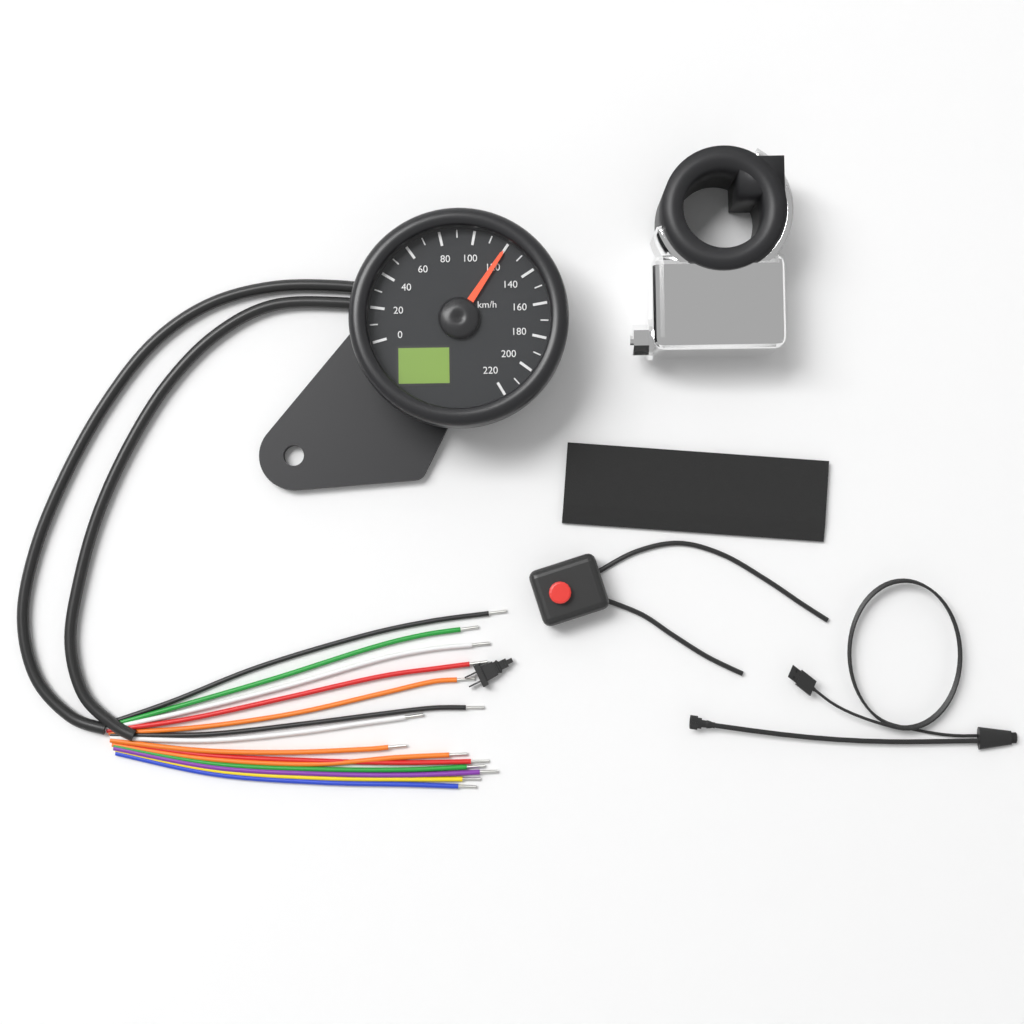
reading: 120 km/h
